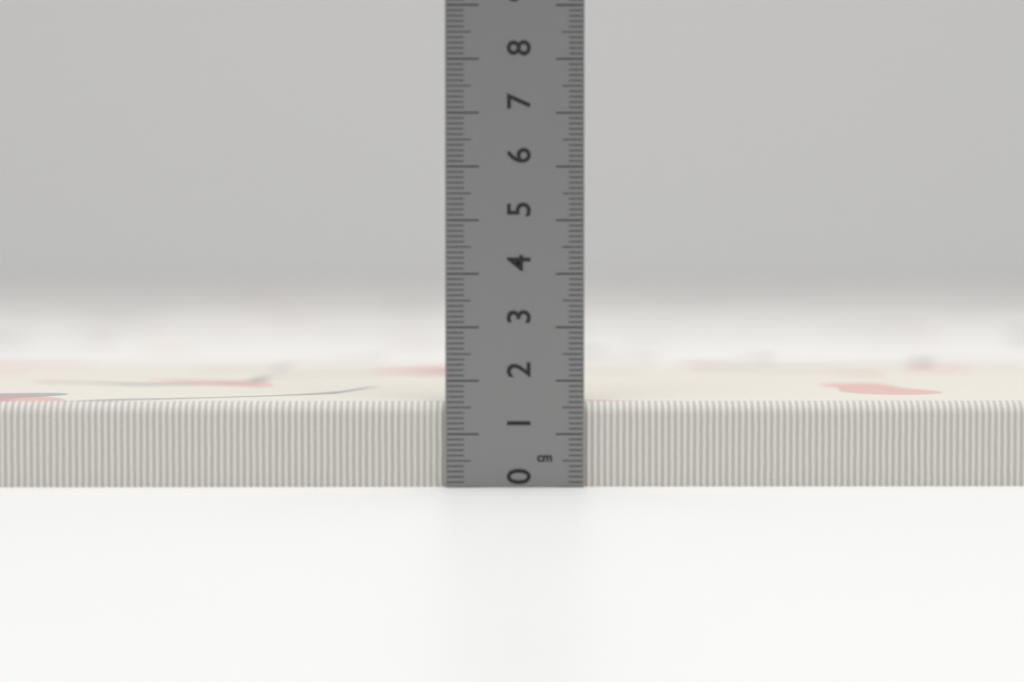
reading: 1.6 cm
